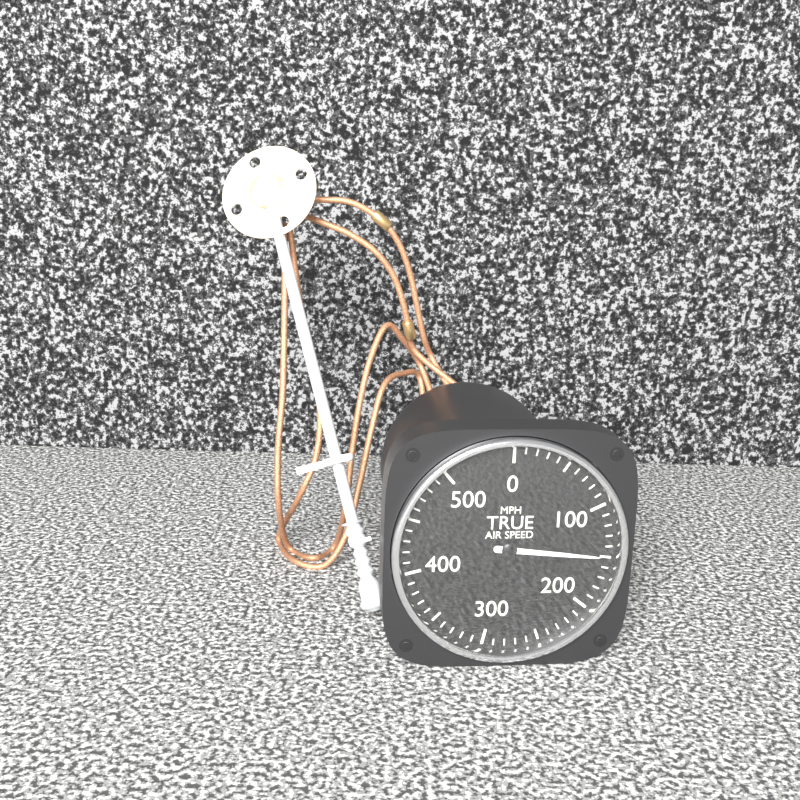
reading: 150 MPH
